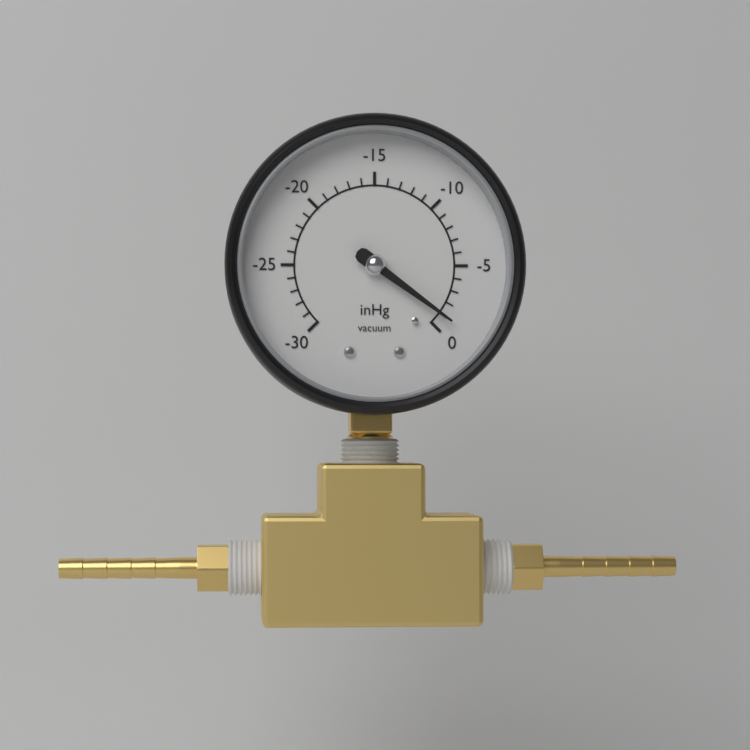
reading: -1 inHg
